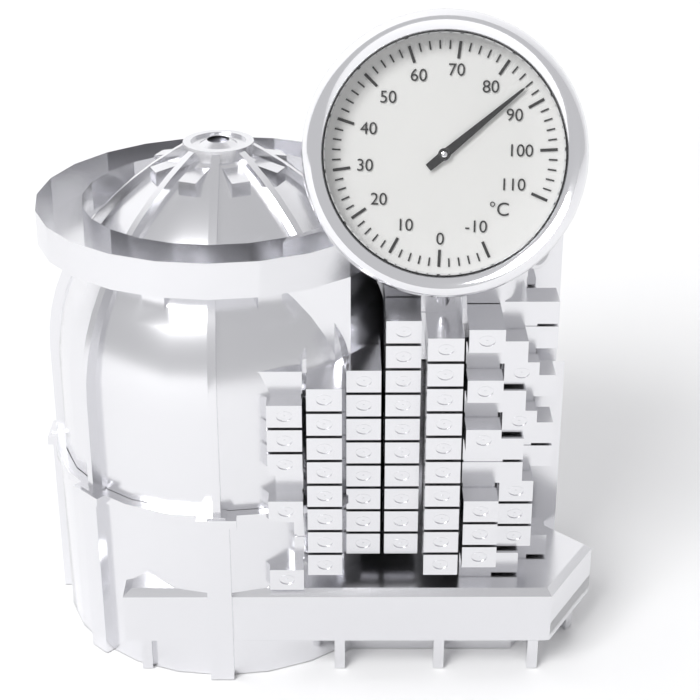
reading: 86 °C
